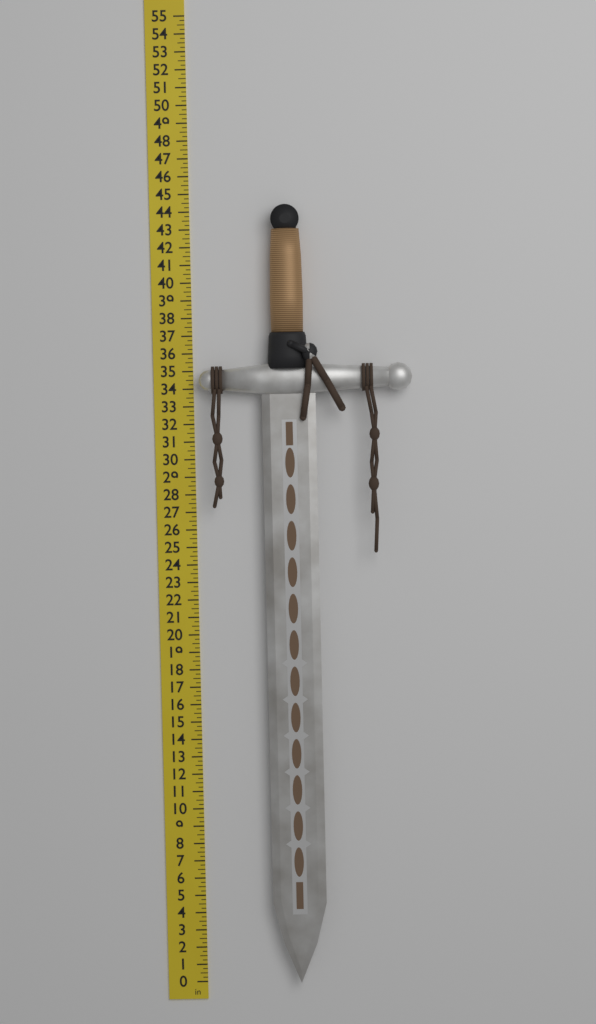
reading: 44.25 in
